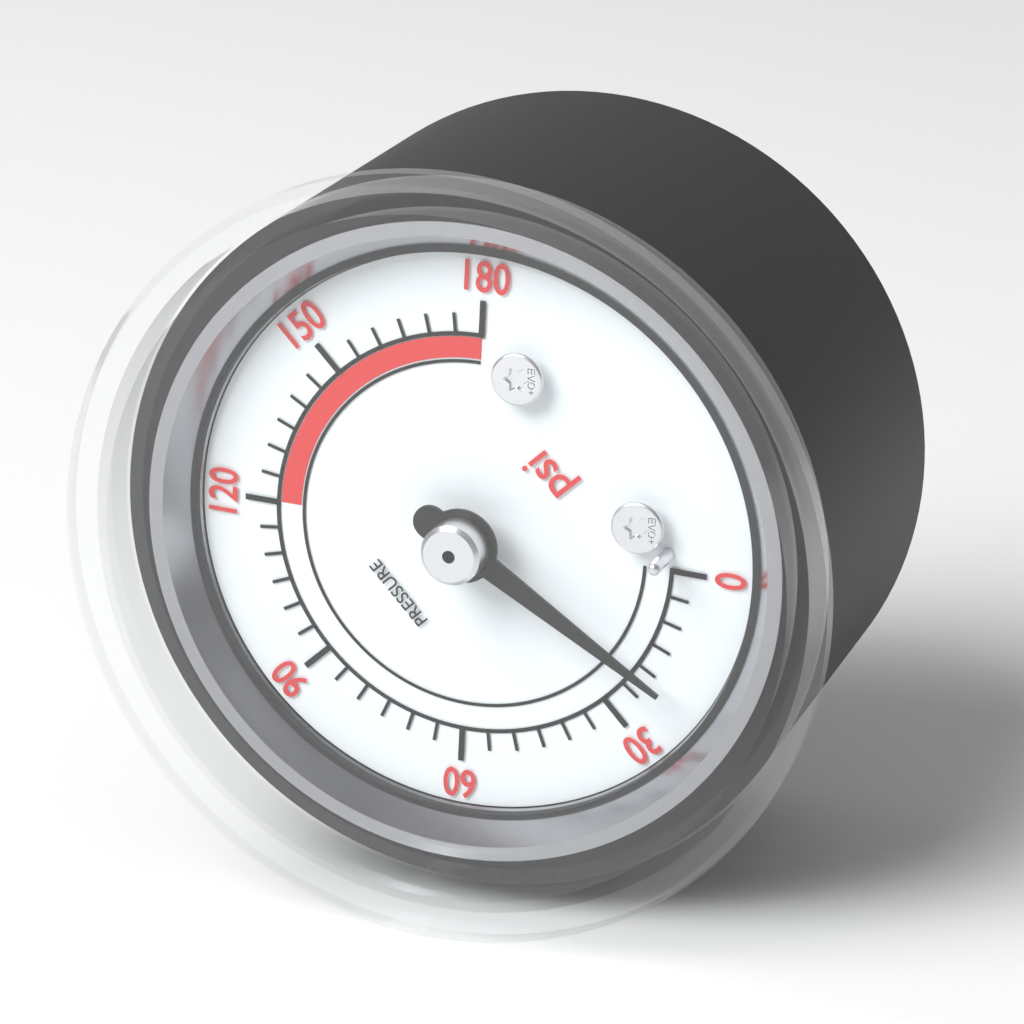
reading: 20 psi
